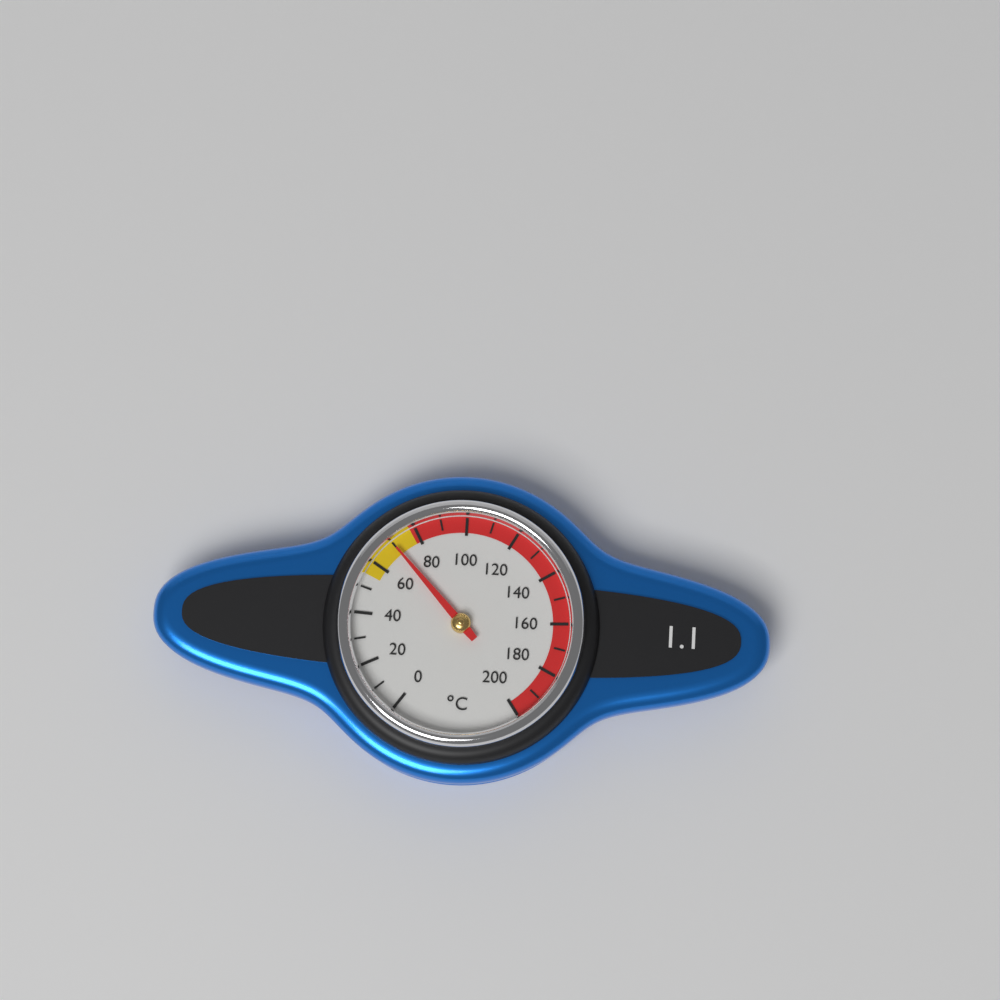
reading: 70 °C
